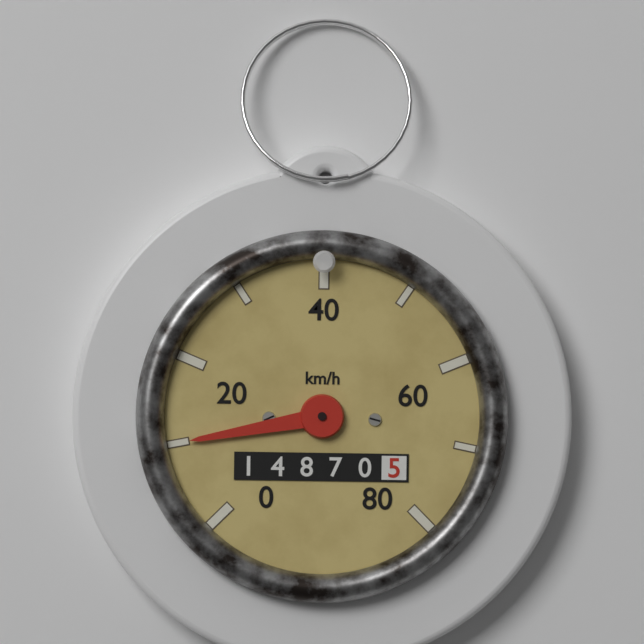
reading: 10 km/h
